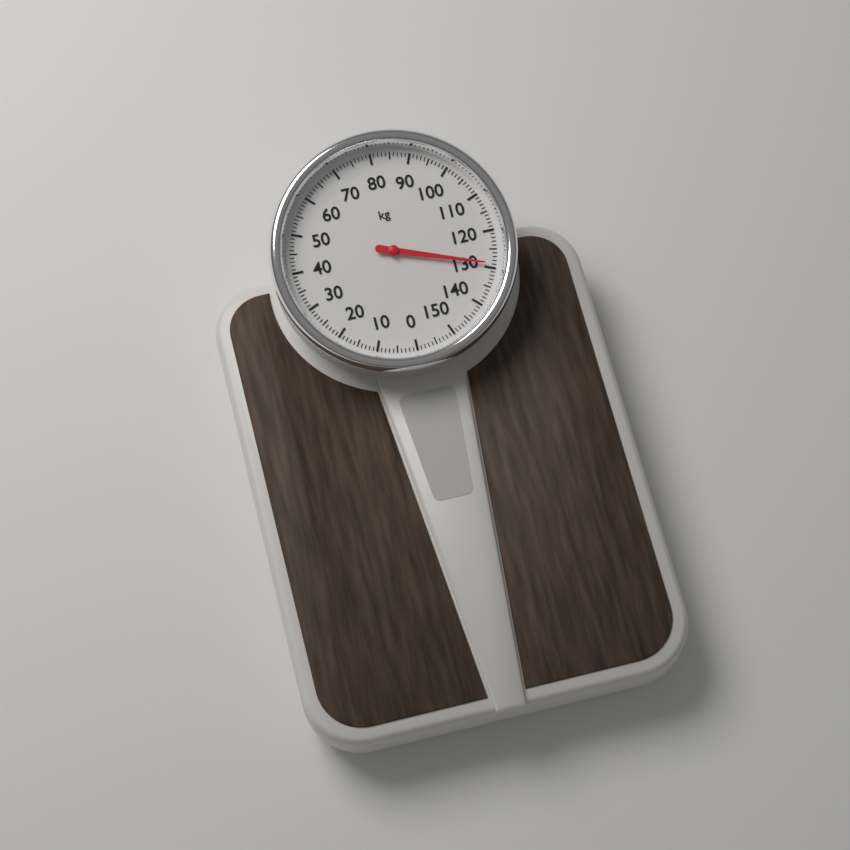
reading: 129 kg
